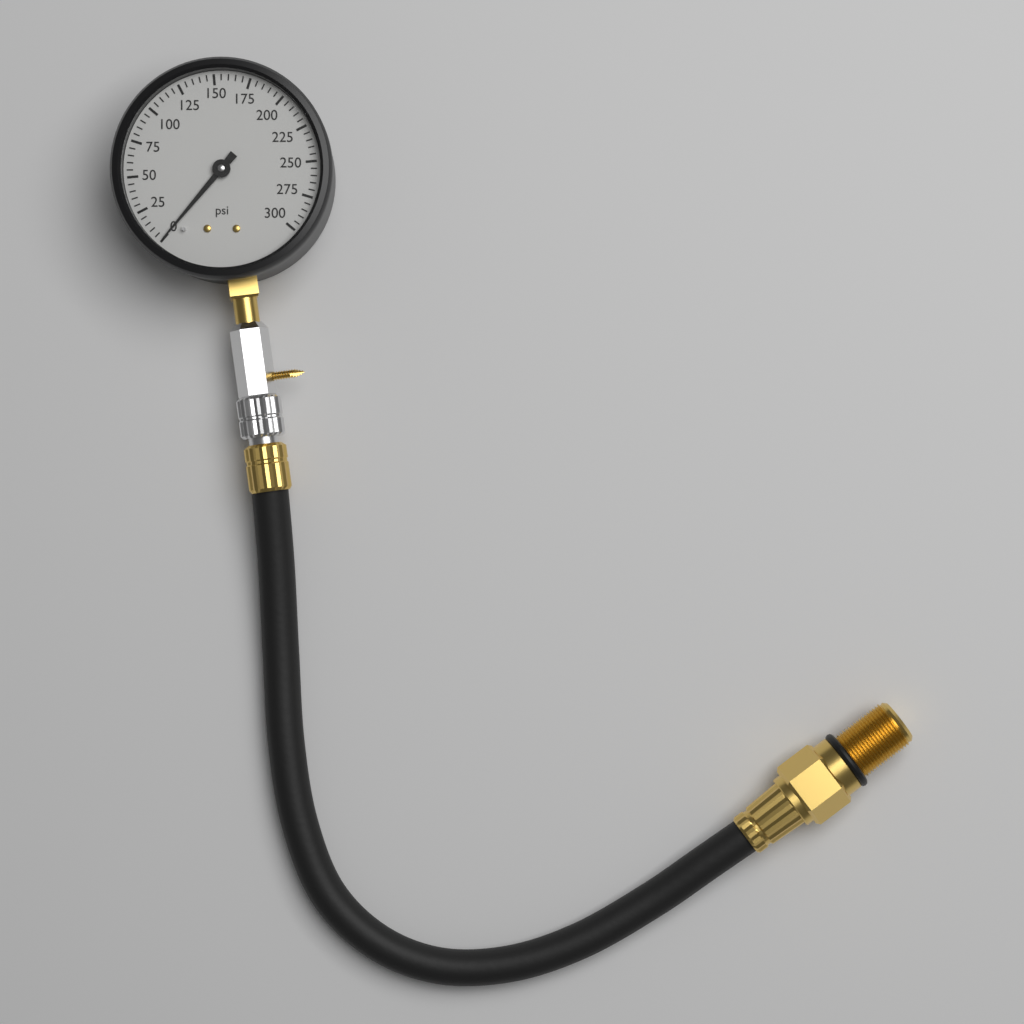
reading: 0 psi
